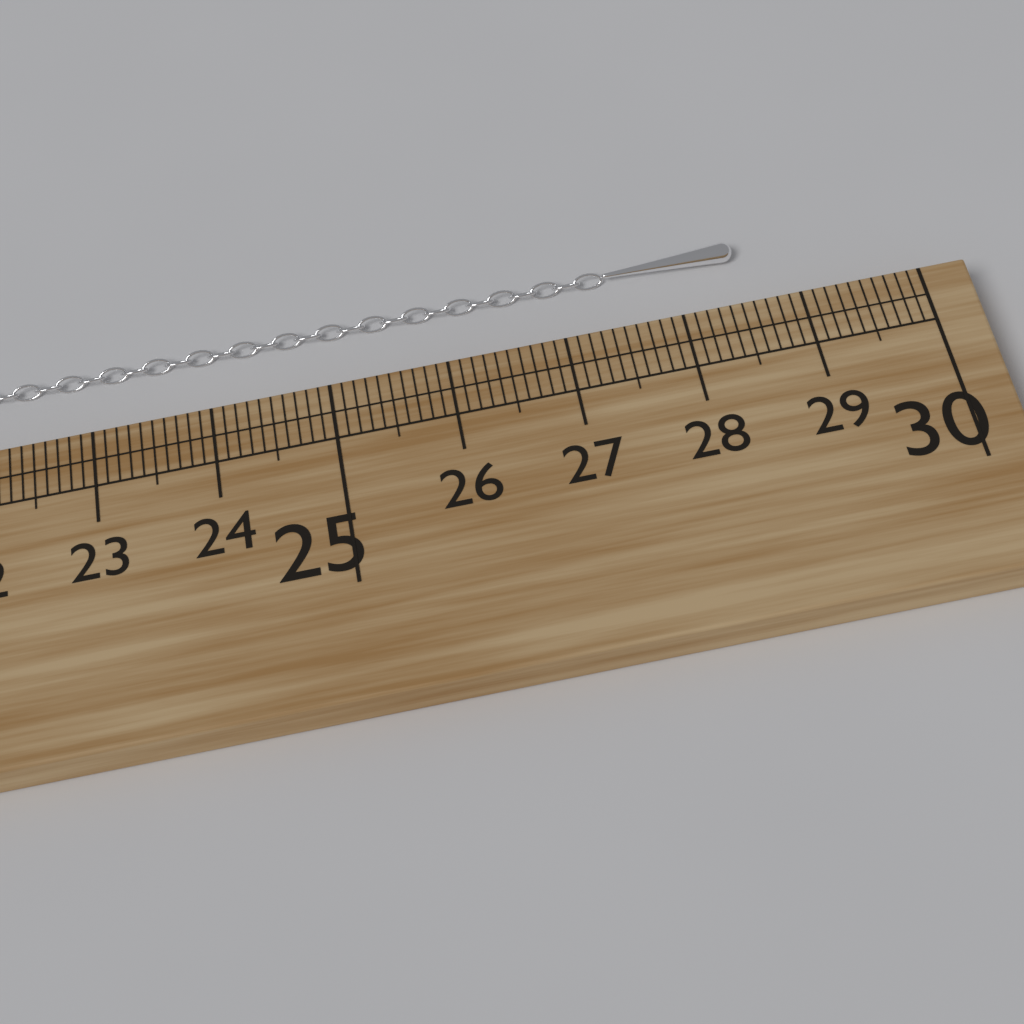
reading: 28.6 cm
